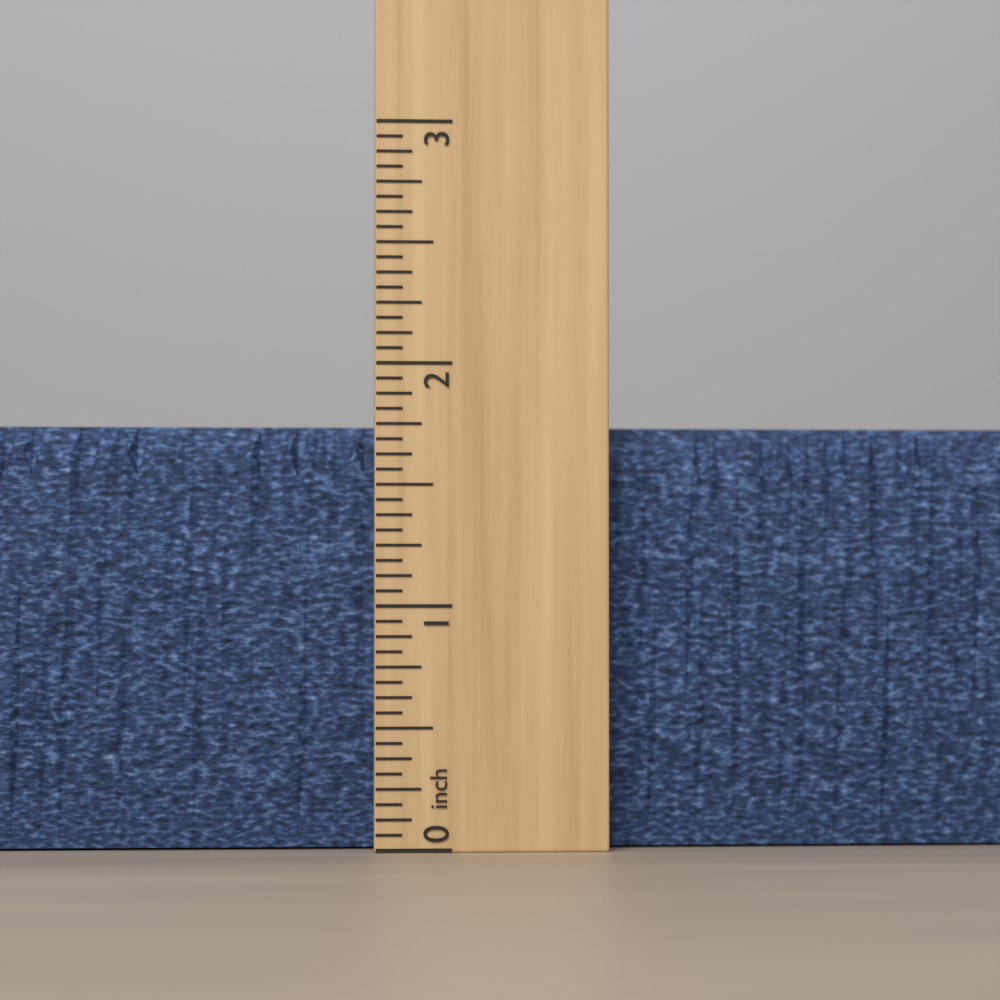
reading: 1.7500 inch
